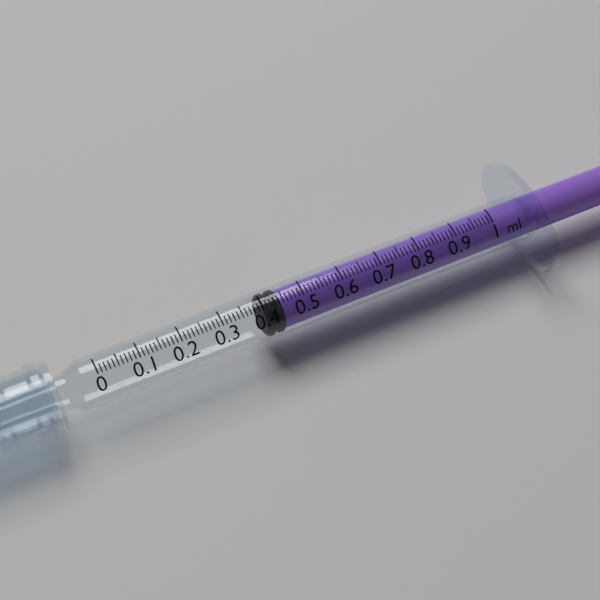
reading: 0.40 ml
